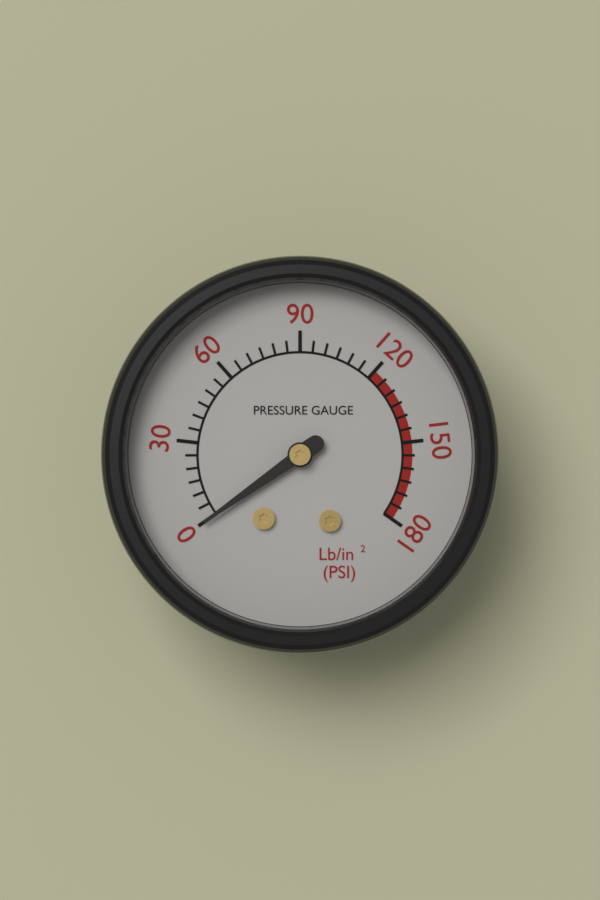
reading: 0 psi
